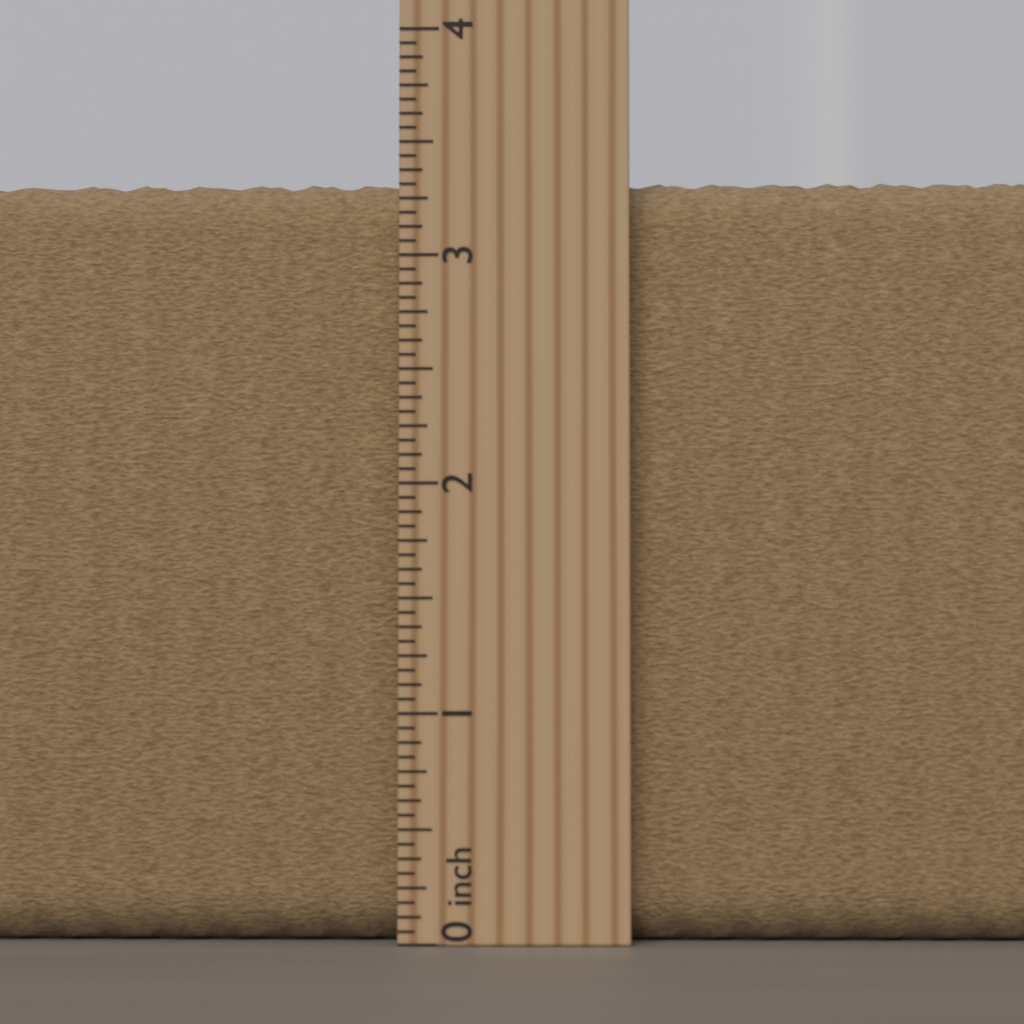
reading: 3.3750 inch
